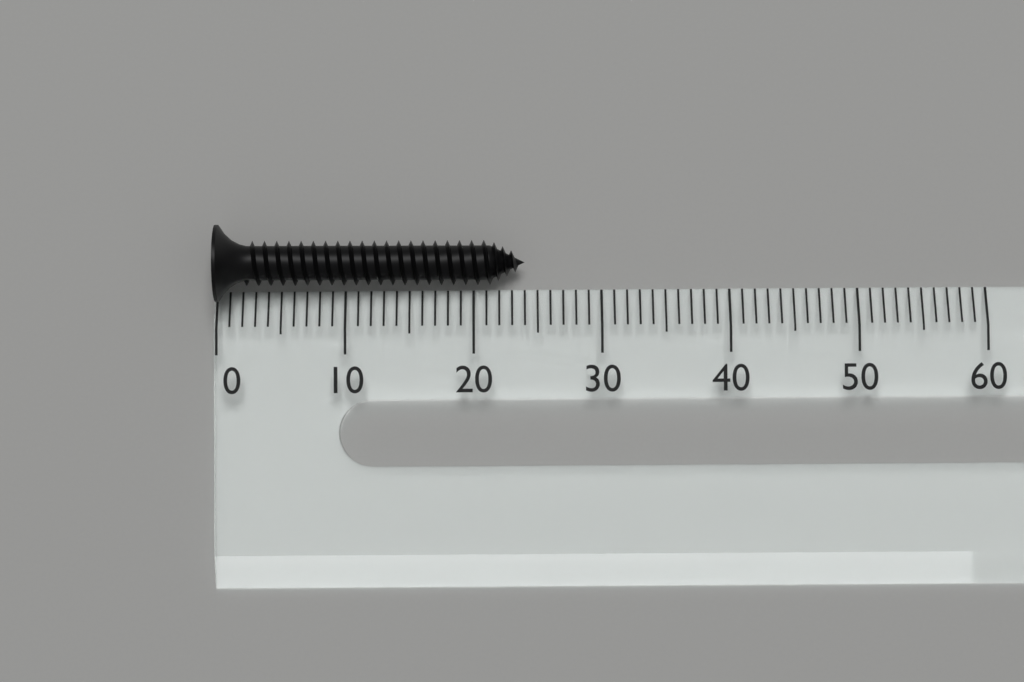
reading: 24 (no unit)
